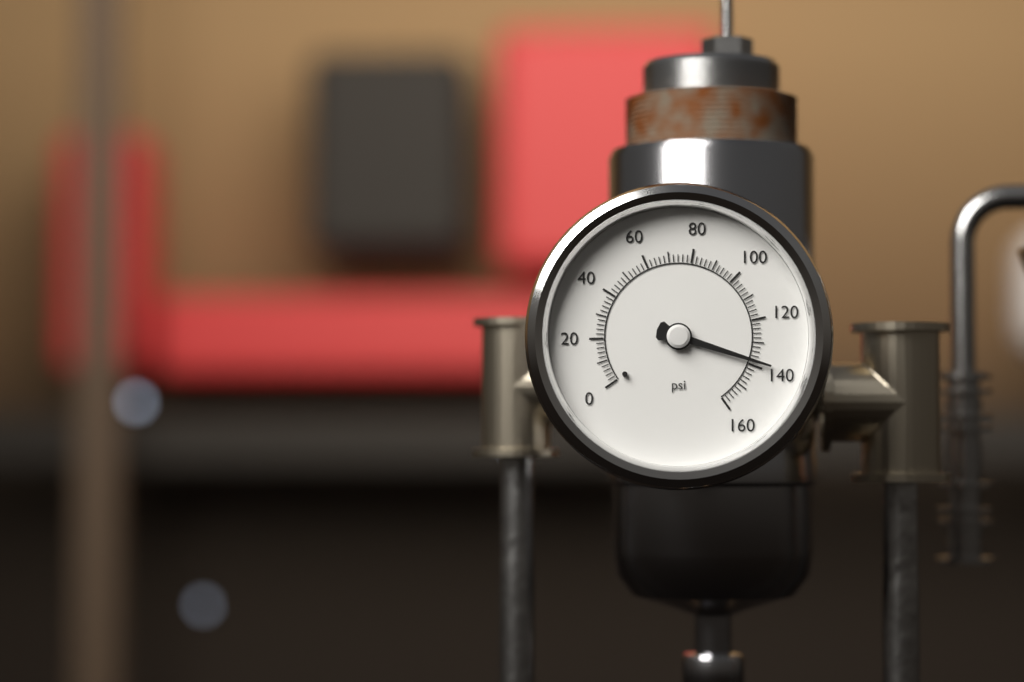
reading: 138 psi
